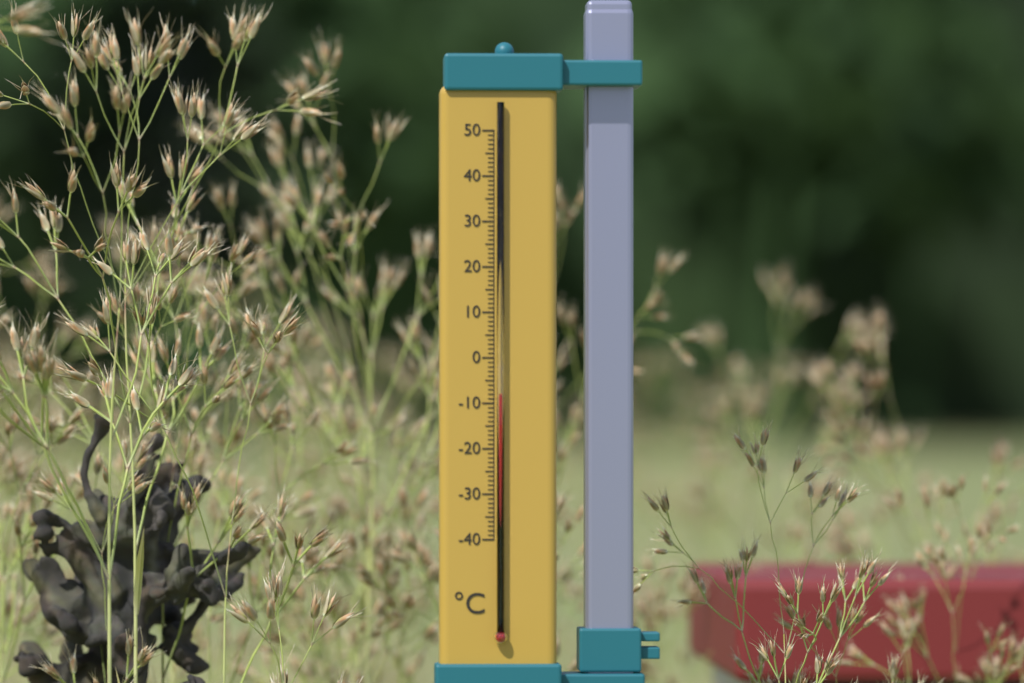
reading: -8 °C
